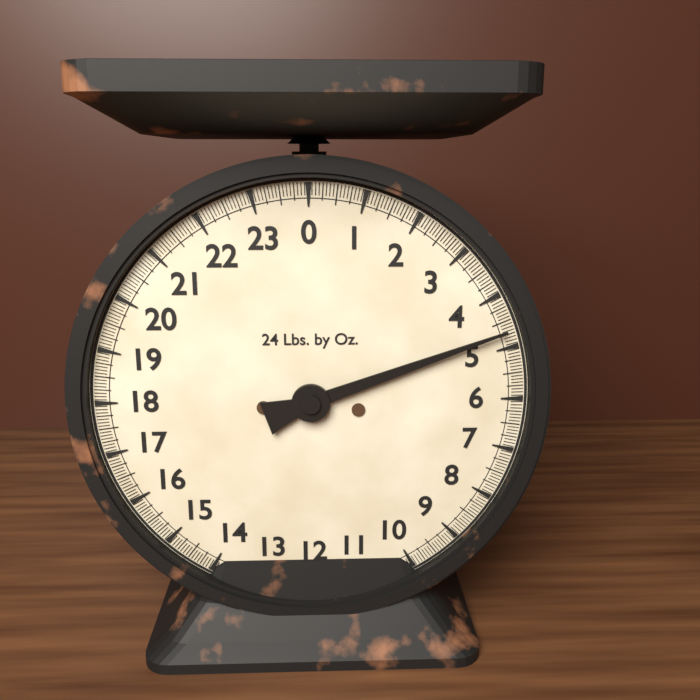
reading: 4.6875 lb
